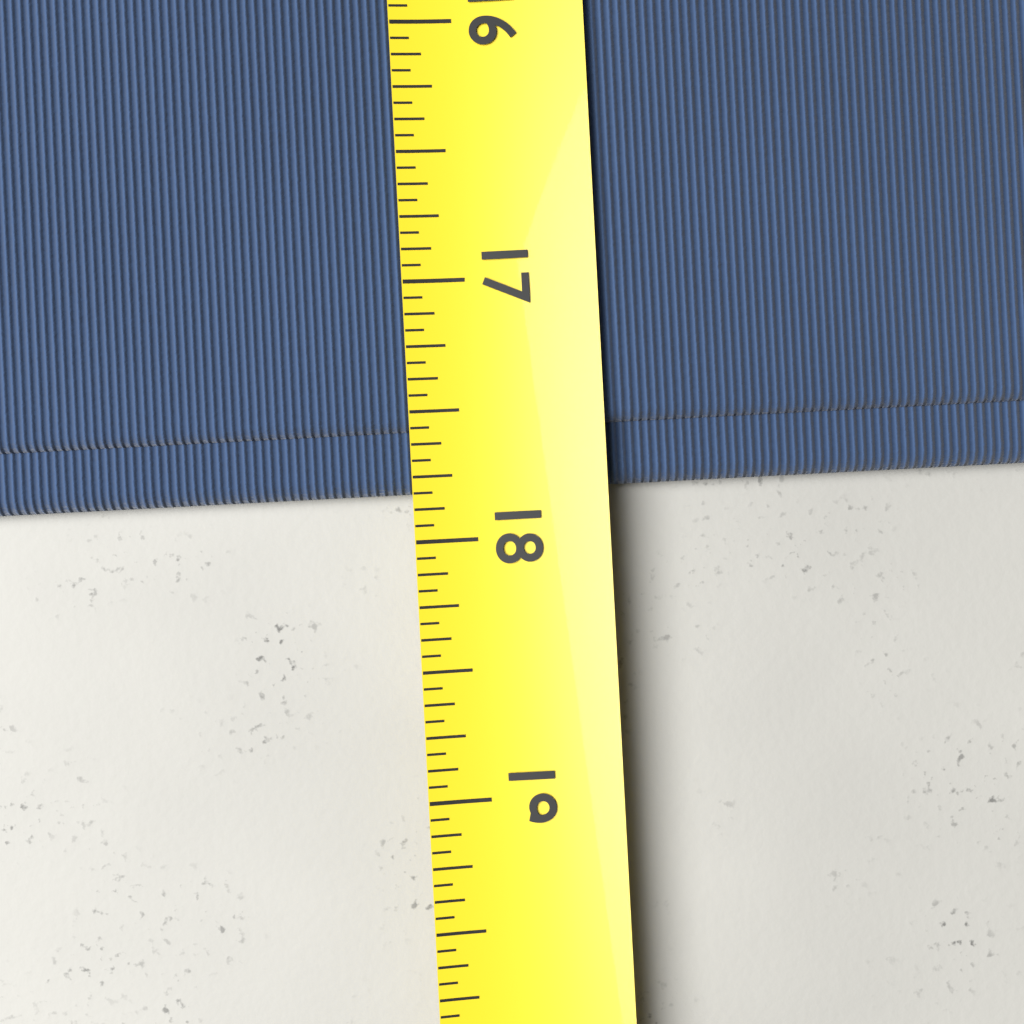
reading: 17.8125 (no unit)
